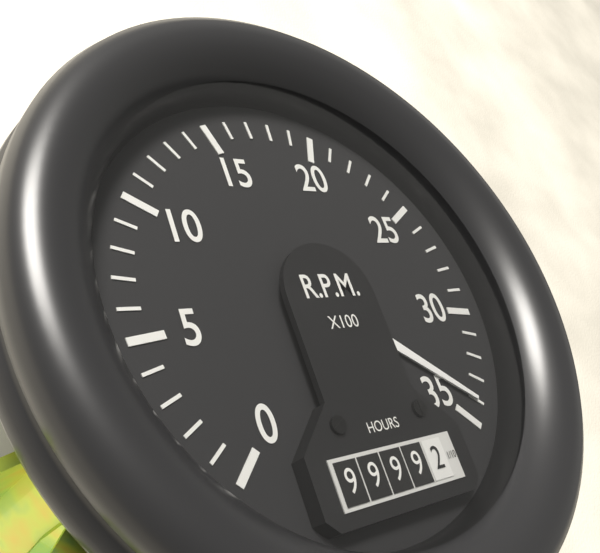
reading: 3400 RPM
